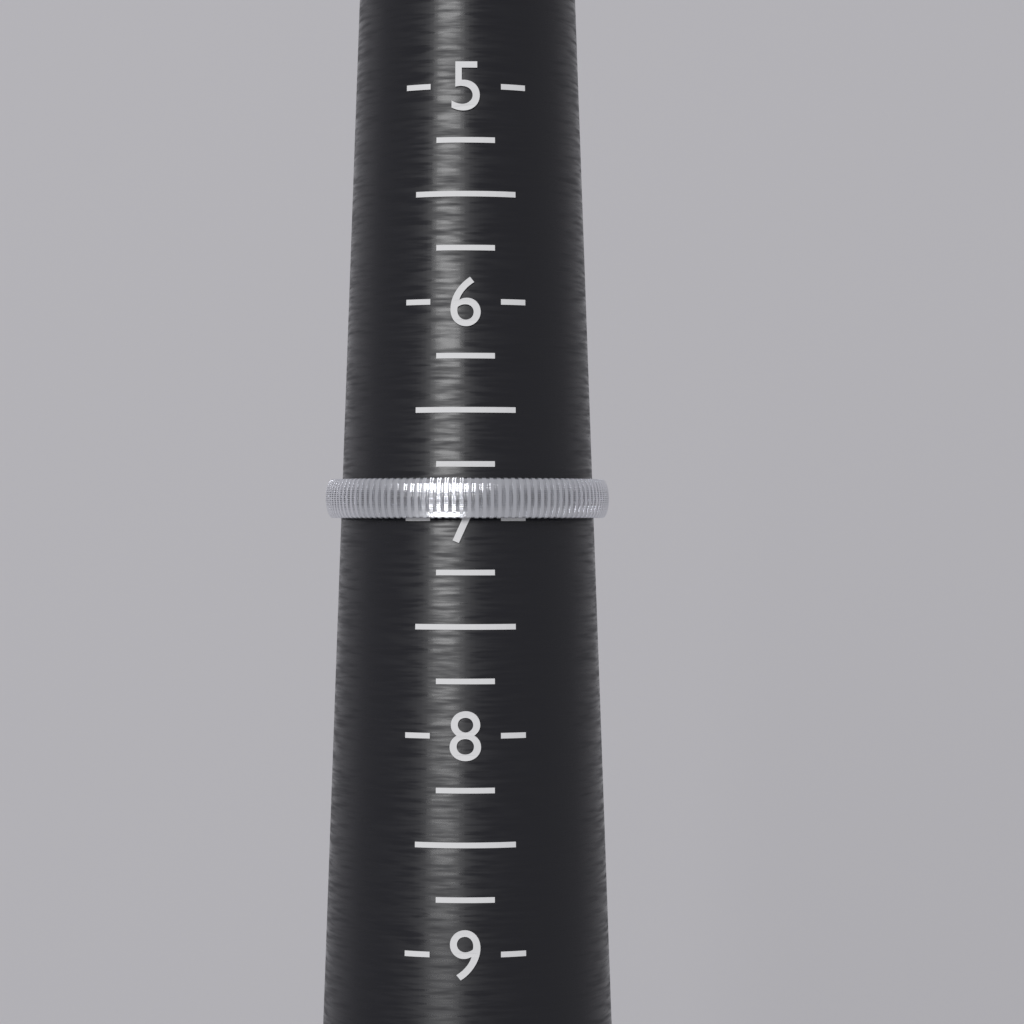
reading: 7.00 (no unit)
